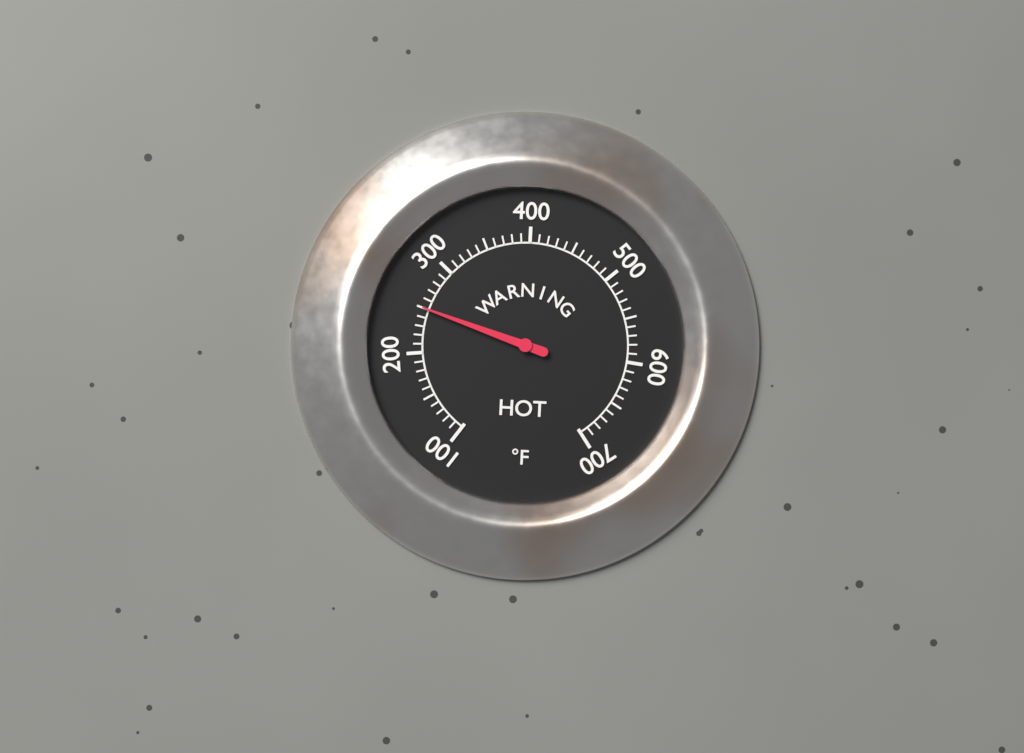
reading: 250 °F
